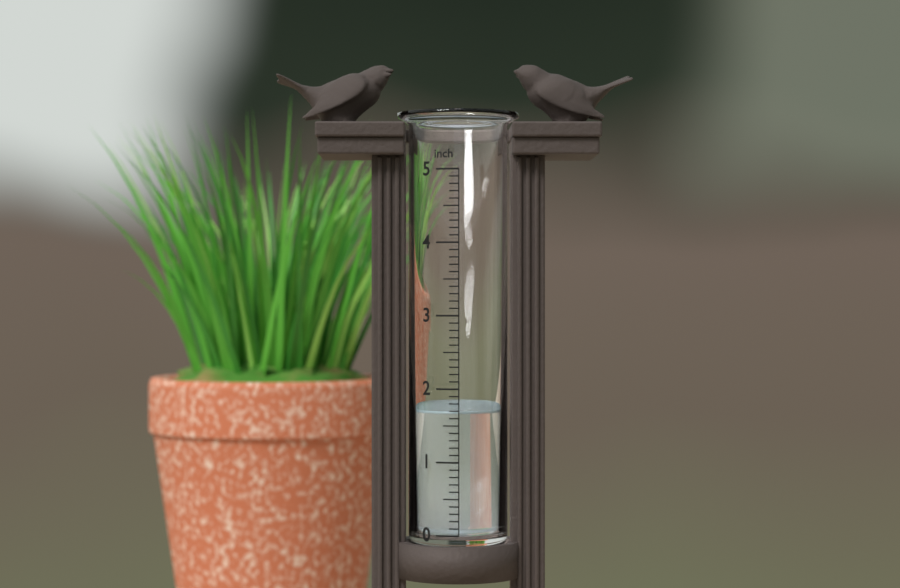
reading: 1.7 inch
